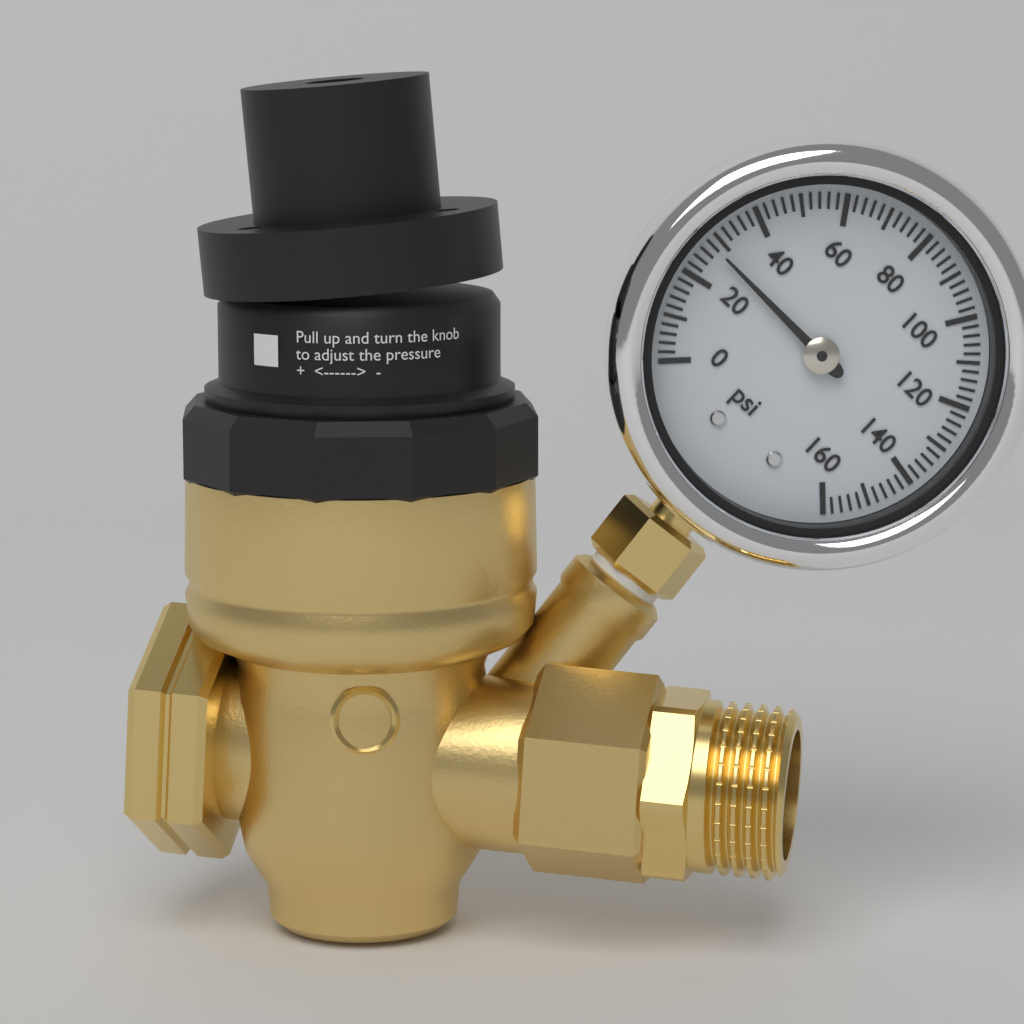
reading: 28 psi
